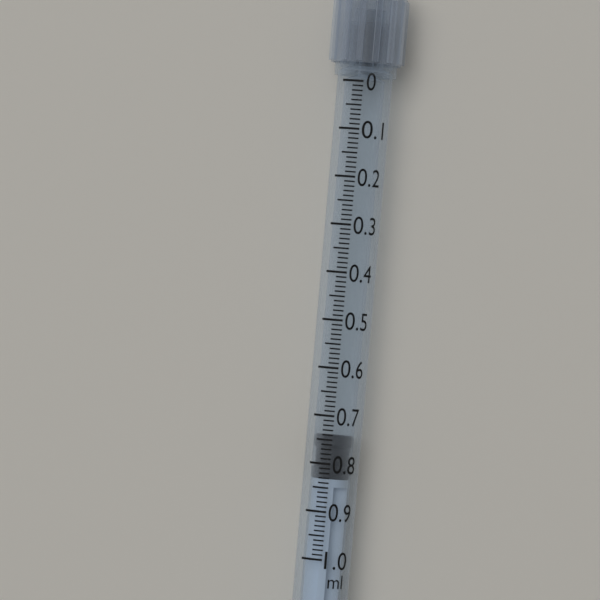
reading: 0.74 ml
